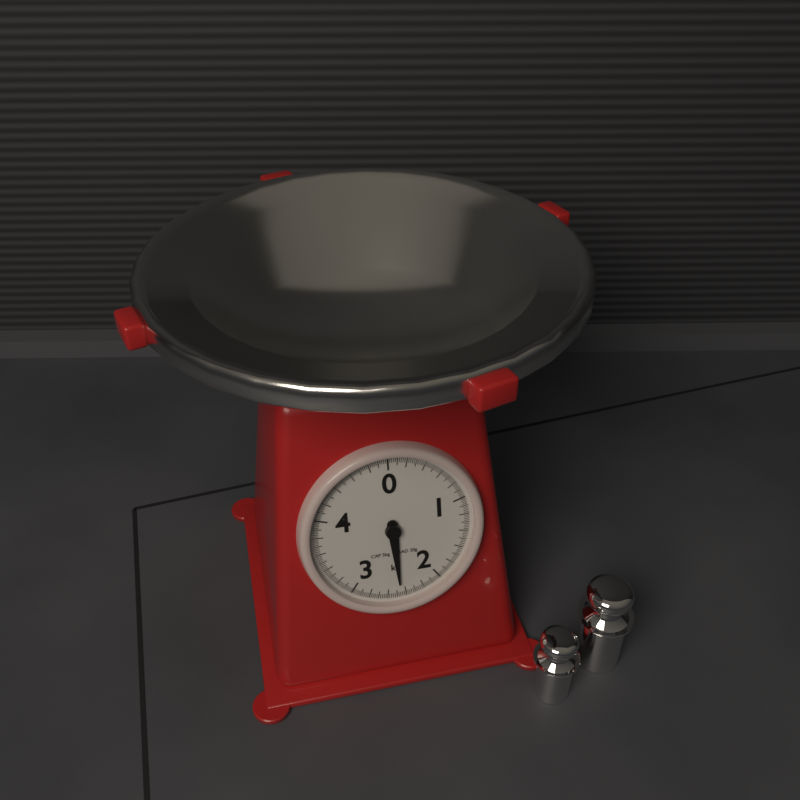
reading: 2.46 kg
